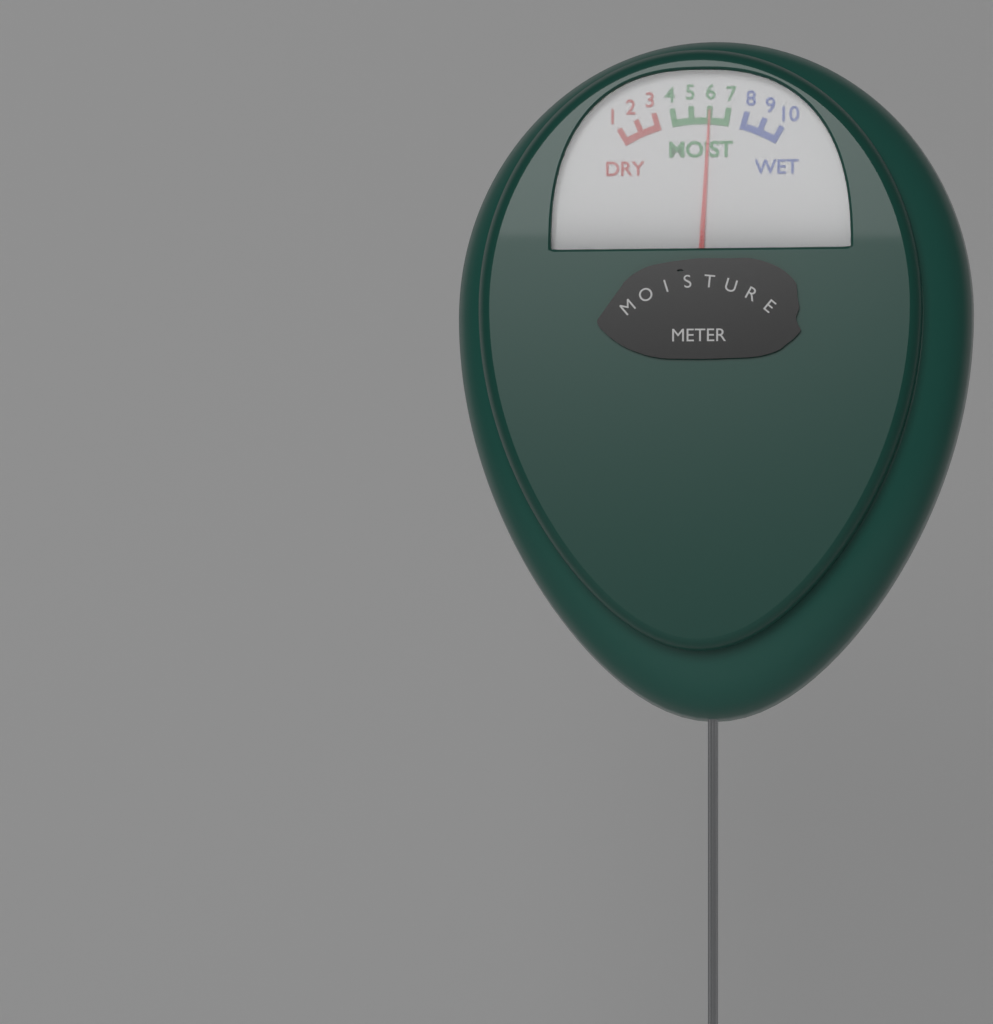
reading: 6 (no unit)
